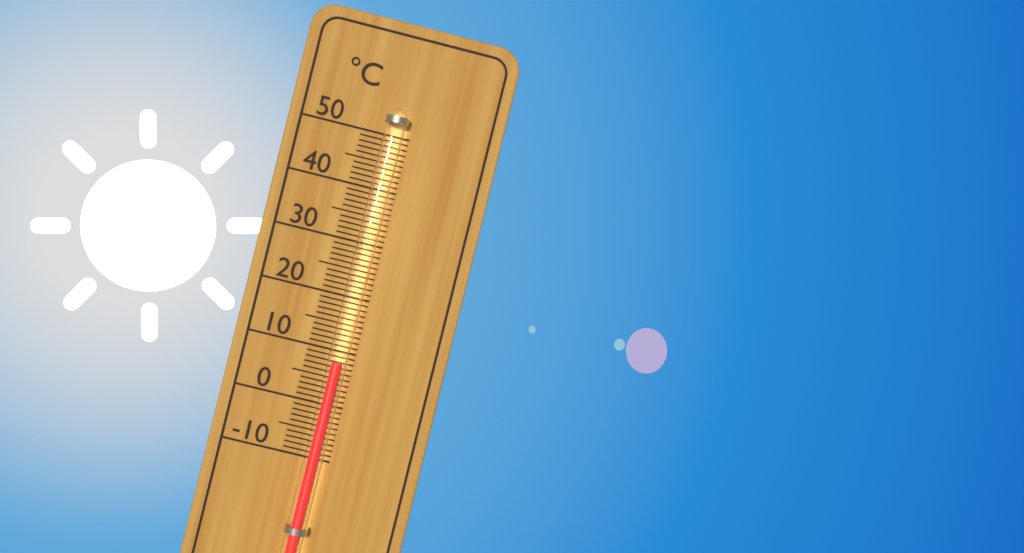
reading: 8 °C
